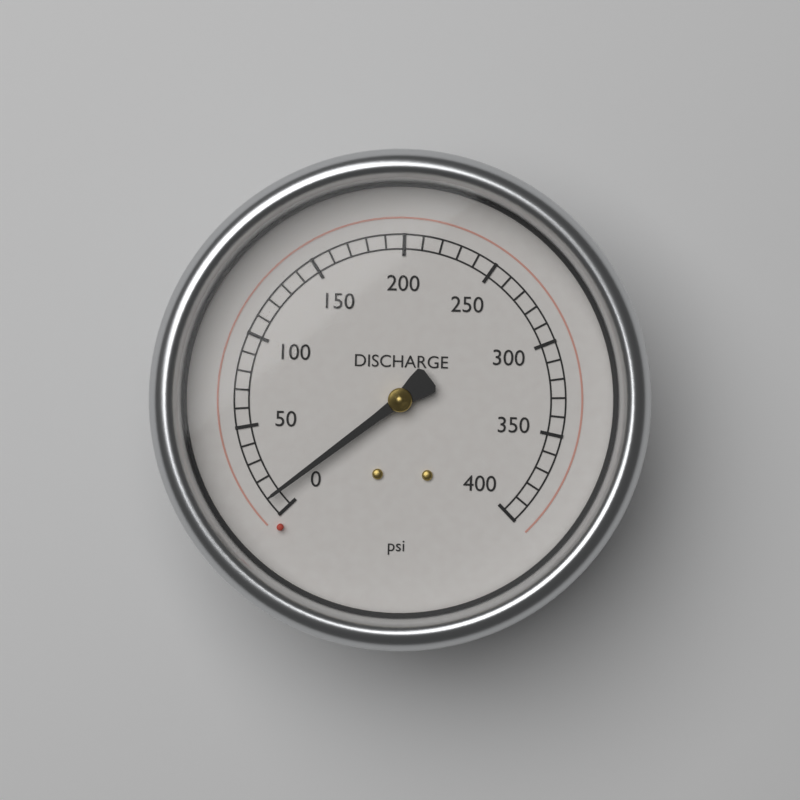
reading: 10 psi
